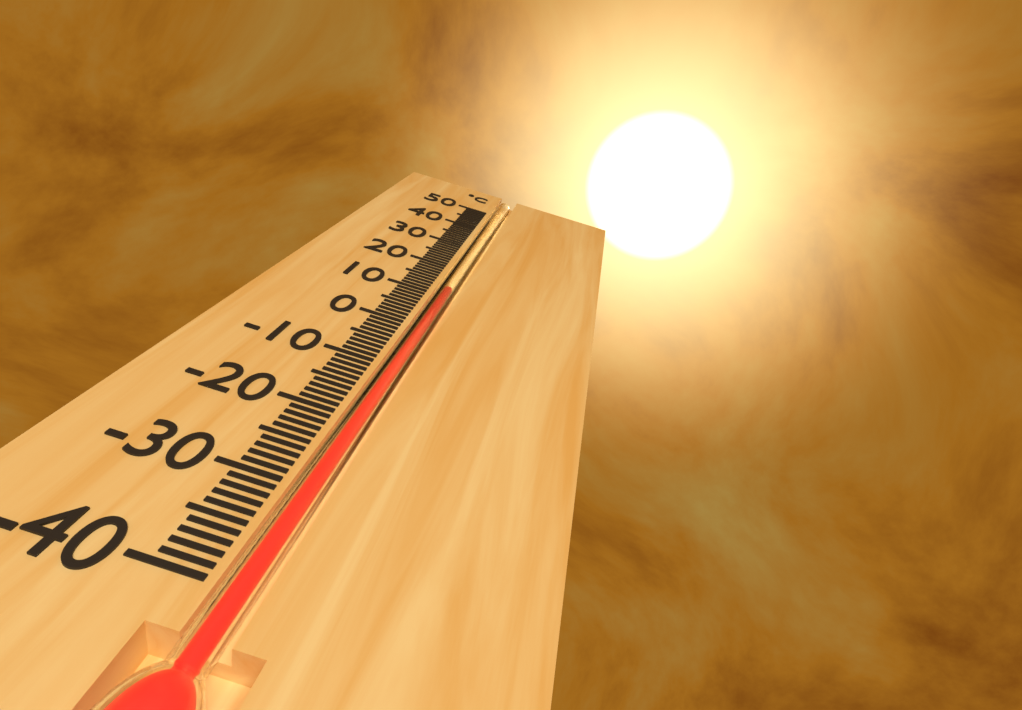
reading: 12 °C
